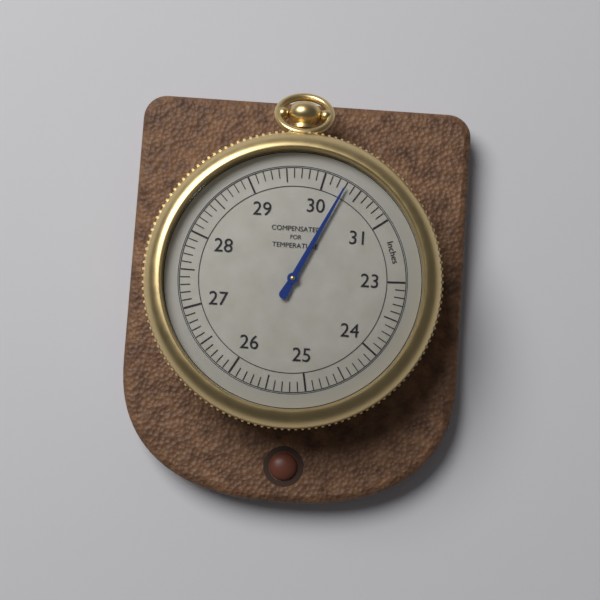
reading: 30.3 inches
